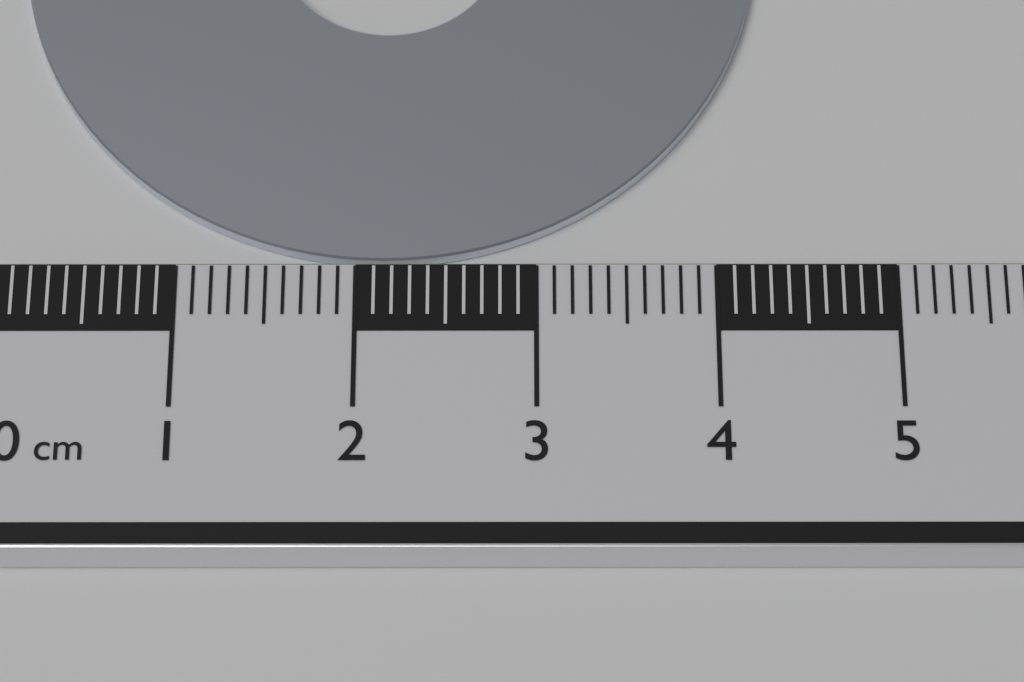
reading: 4.3 cm
